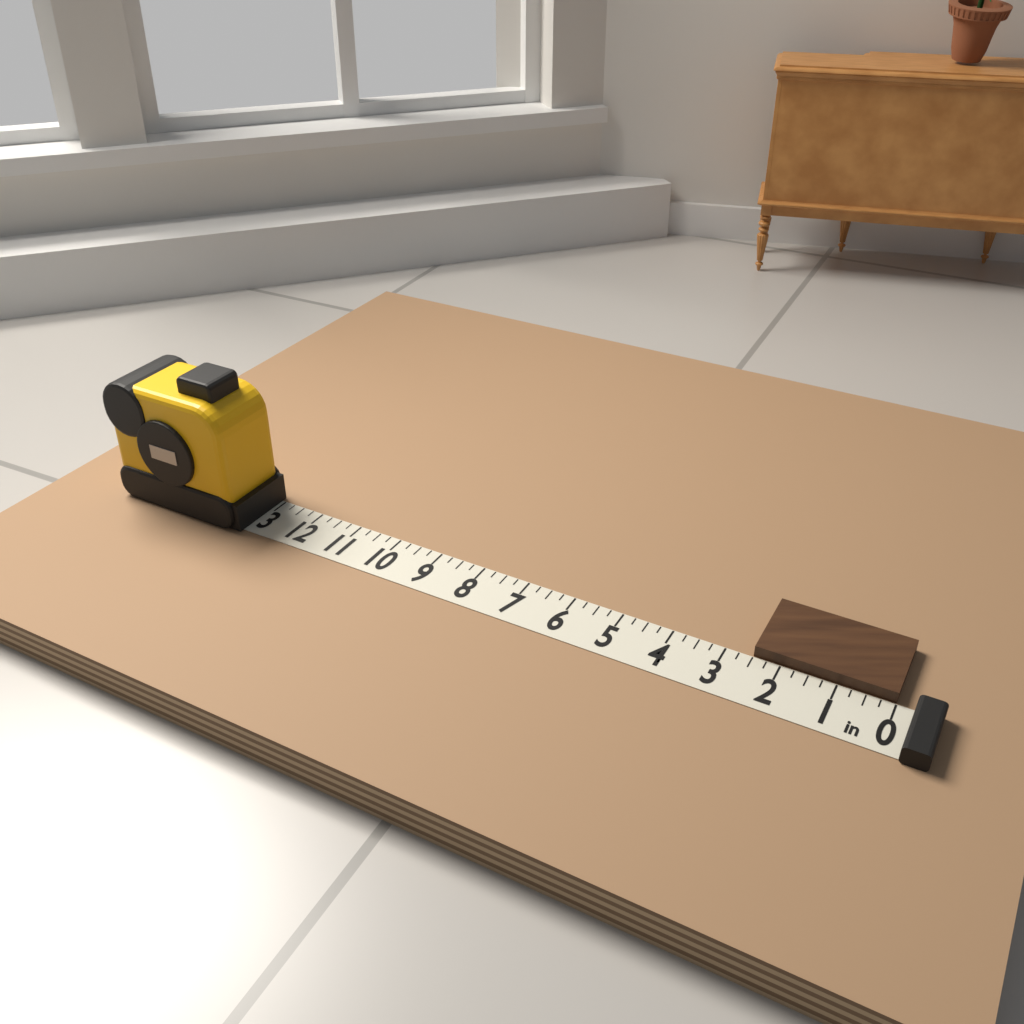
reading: 2.50 in
